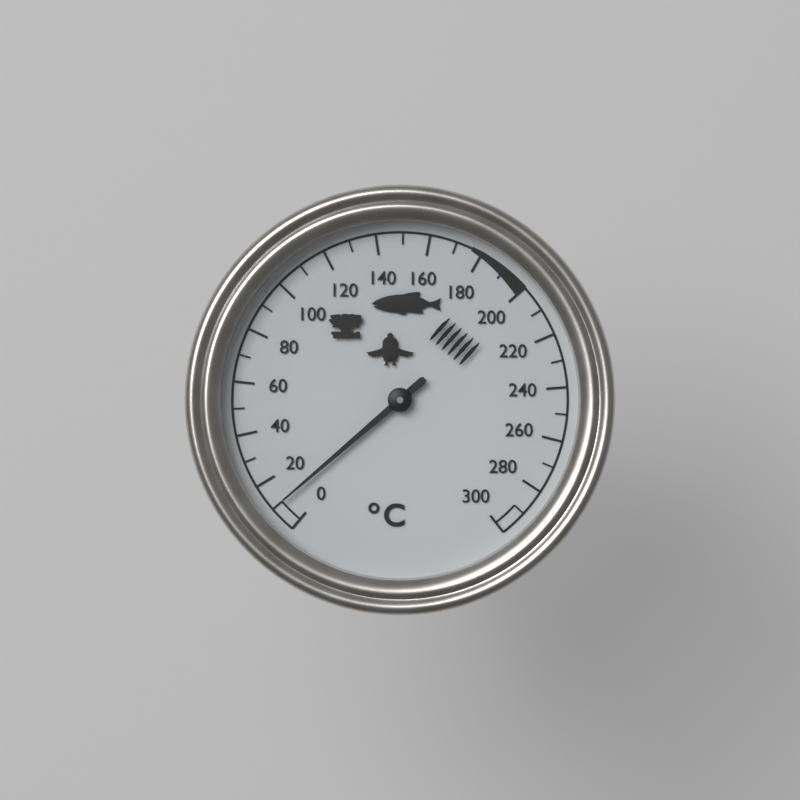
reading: 10 °C
